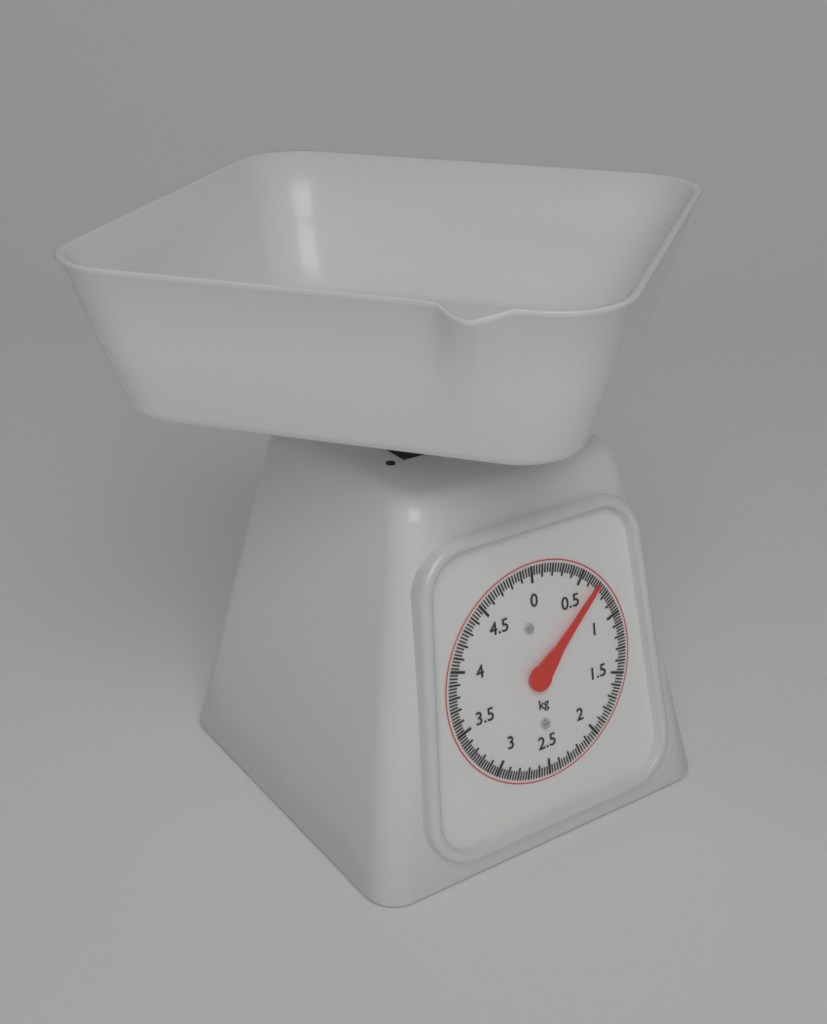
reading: 0.675 kg
